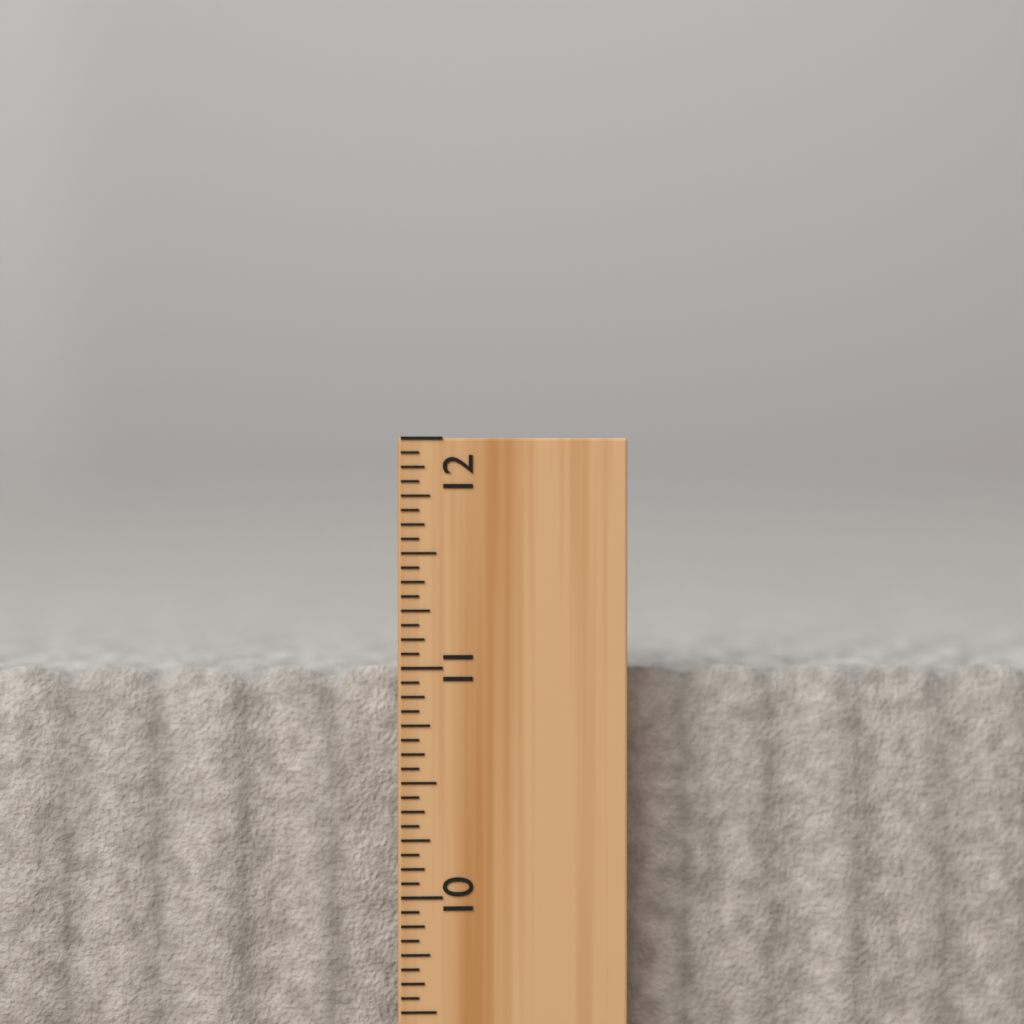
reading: 11.0000 inch
